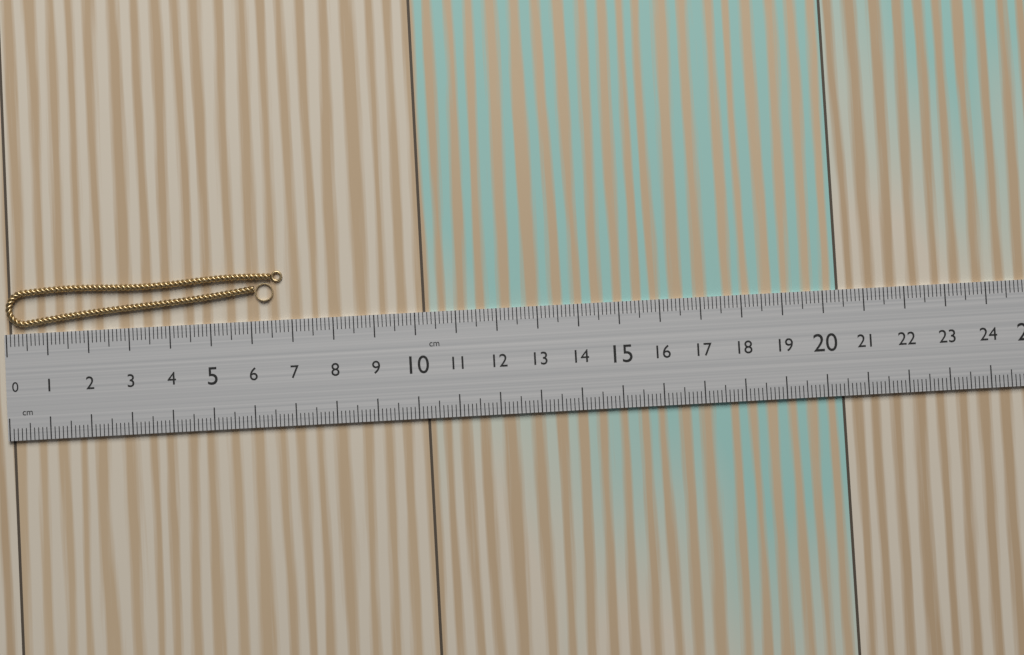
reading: 6.8 cm
